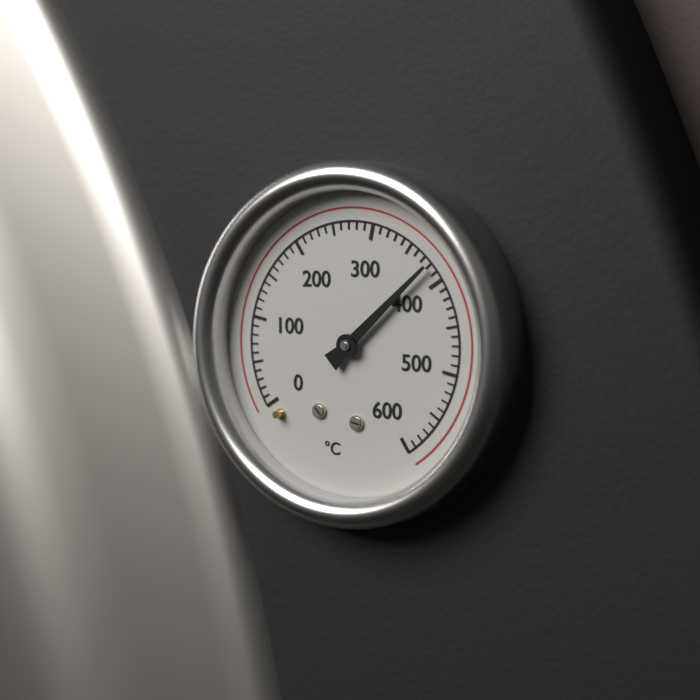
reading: 380 °C
